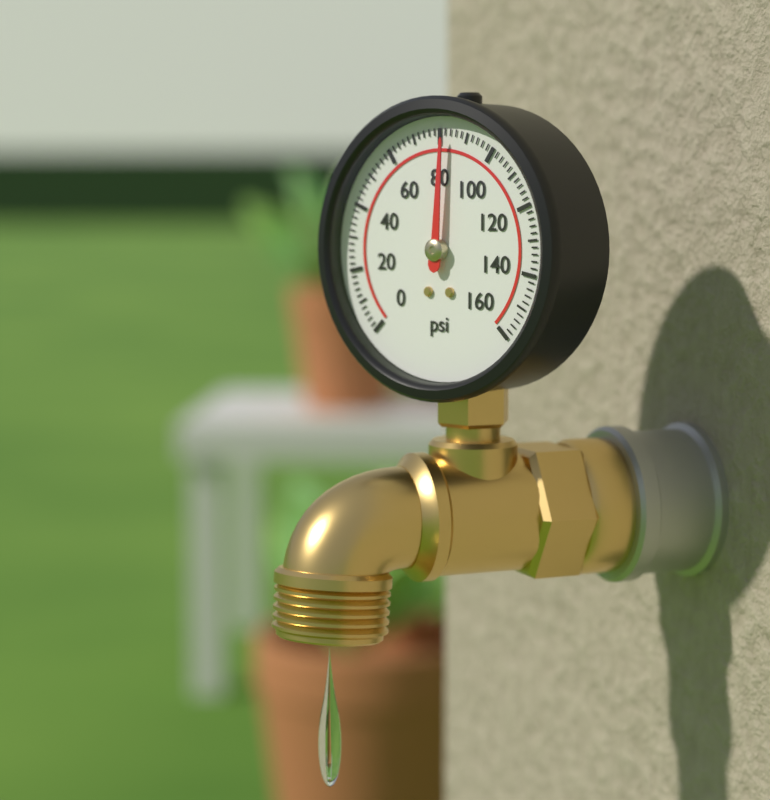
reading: 82 psi
